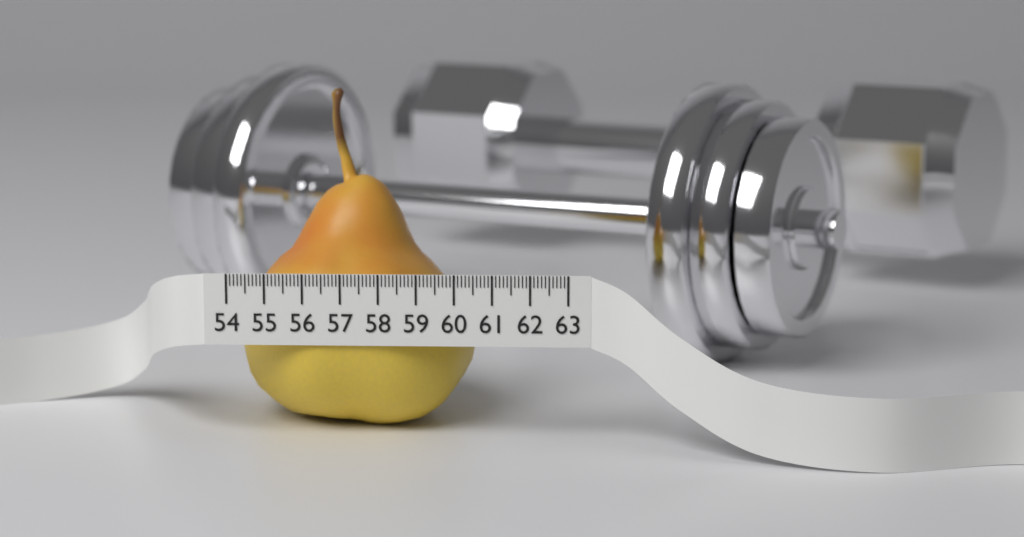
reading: 60.4 (no unit)
